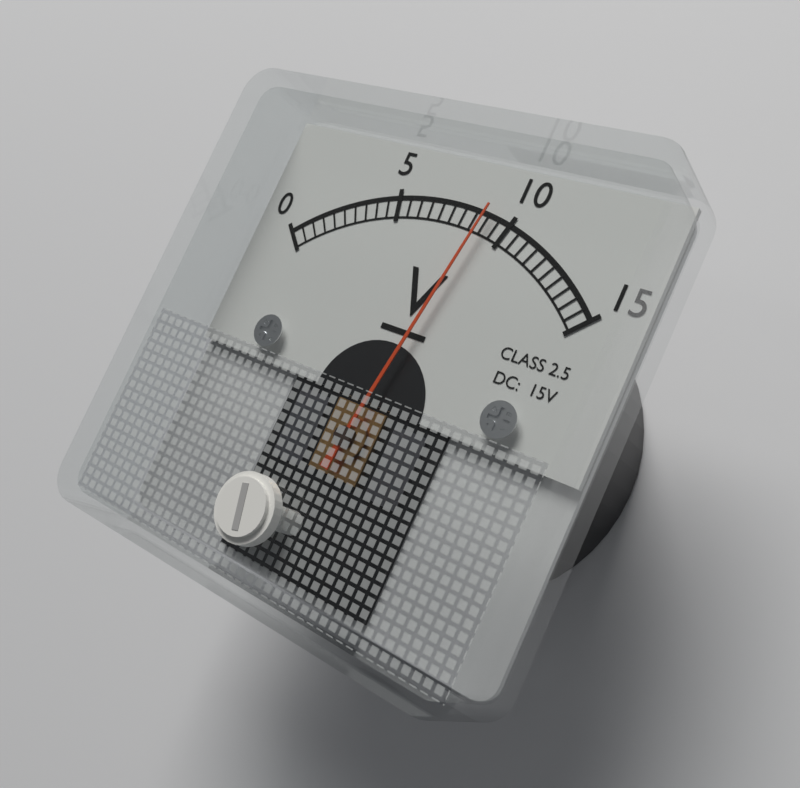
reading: 9.0 V
